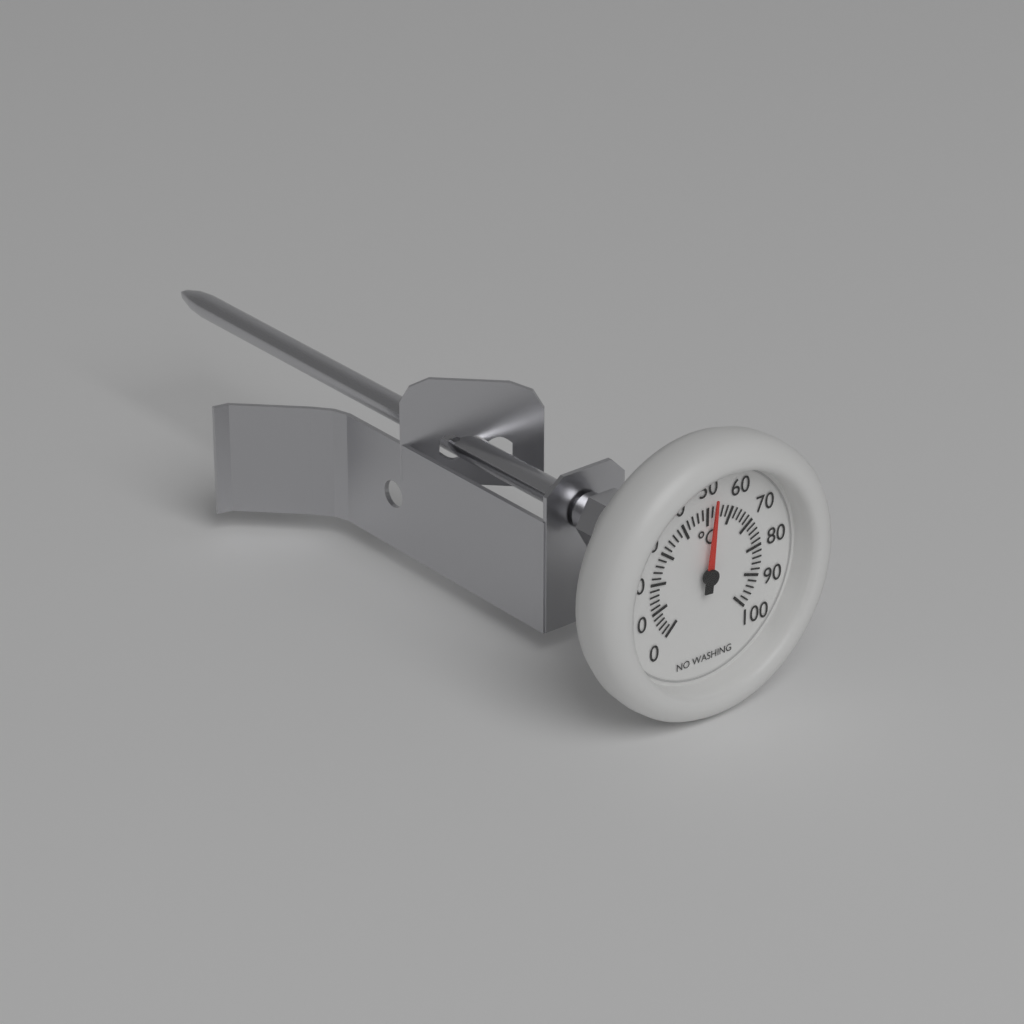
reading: 52 °C
